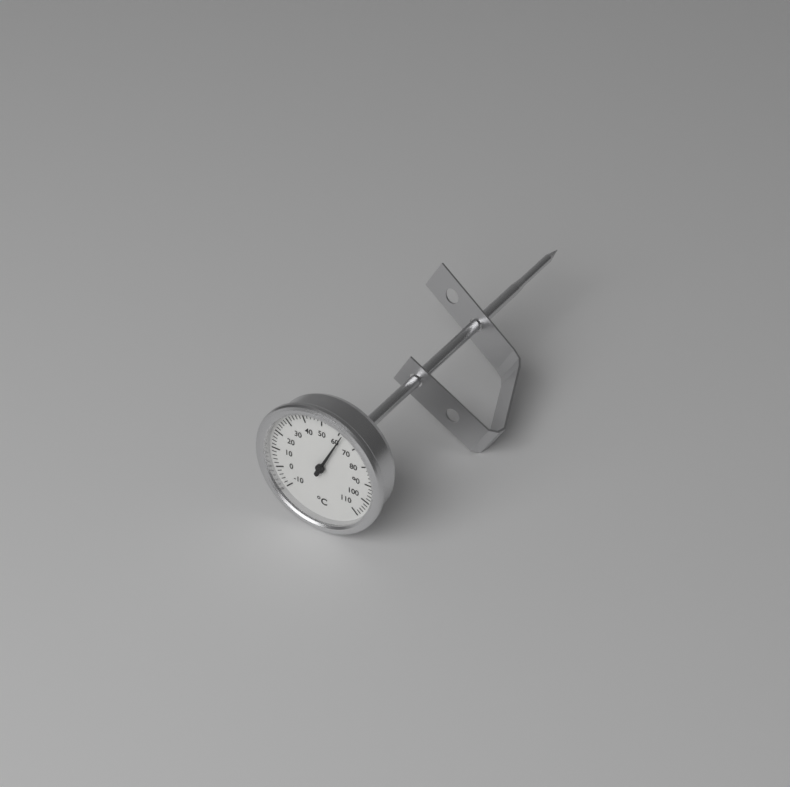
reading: 62 °C
